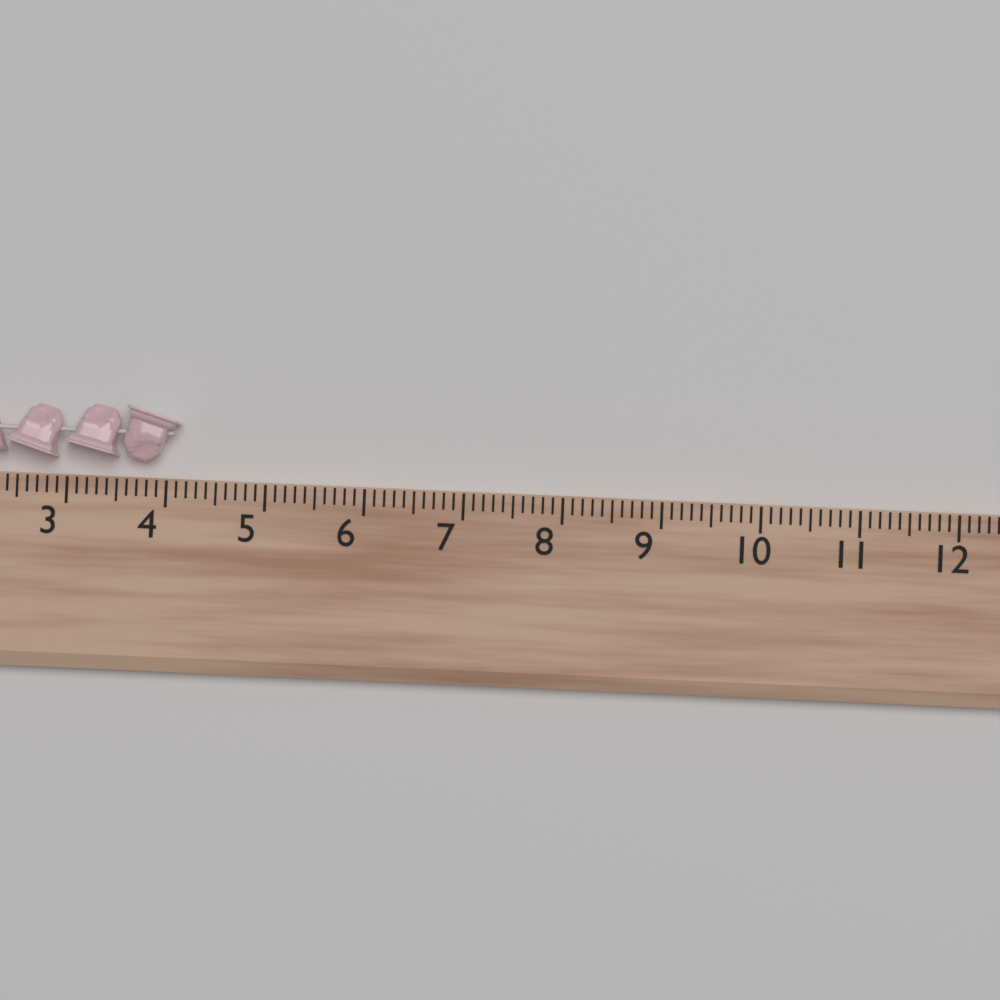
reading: 4.1 (no unit)
